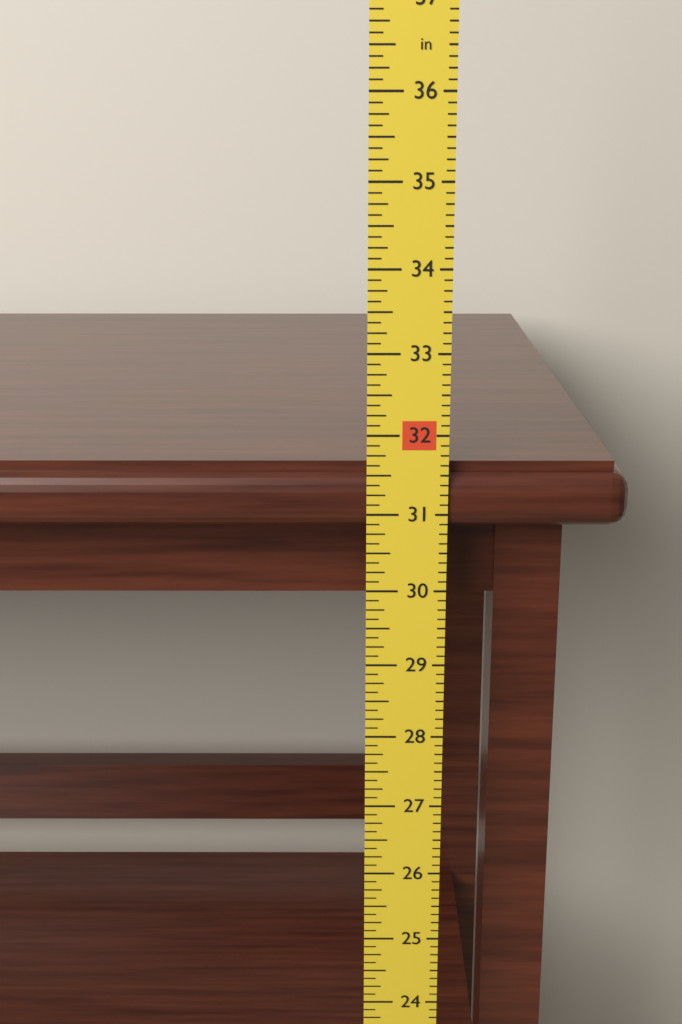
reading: 31.625 in
